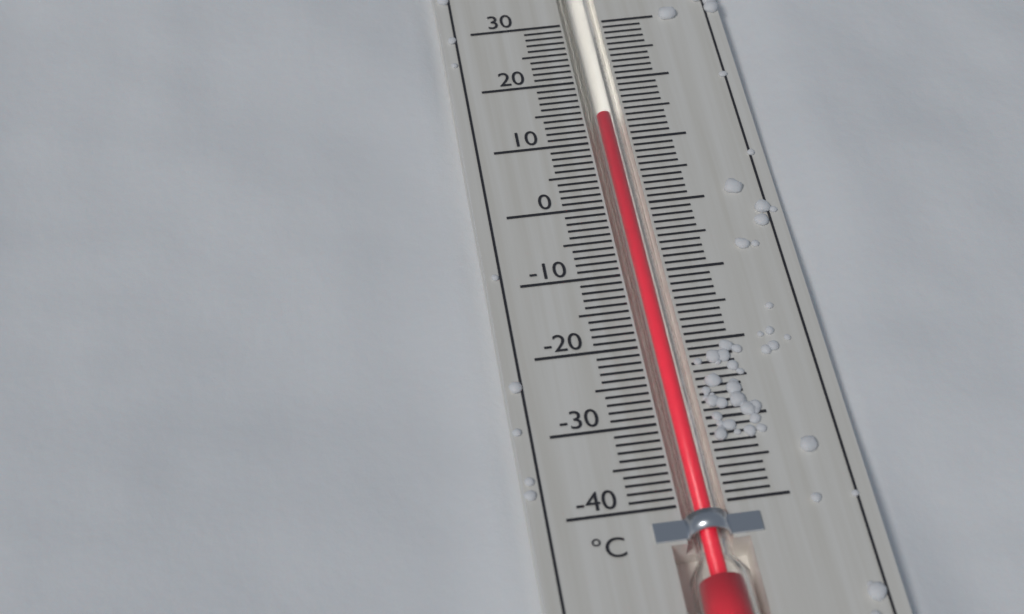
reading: 14 °C
